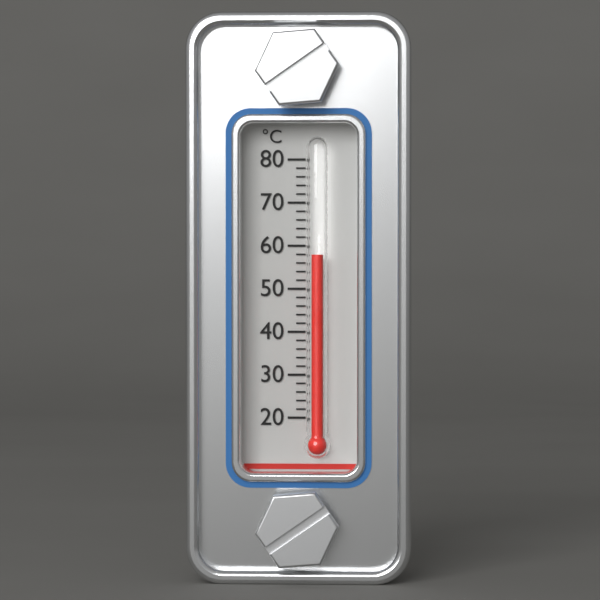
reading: 58 °C
